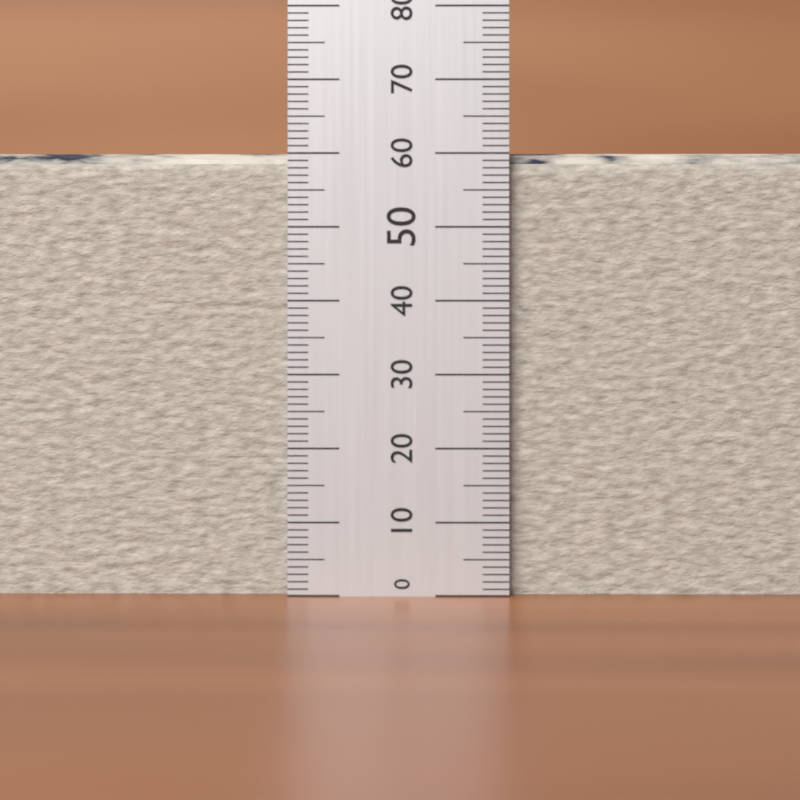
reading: 61 (no unit)
